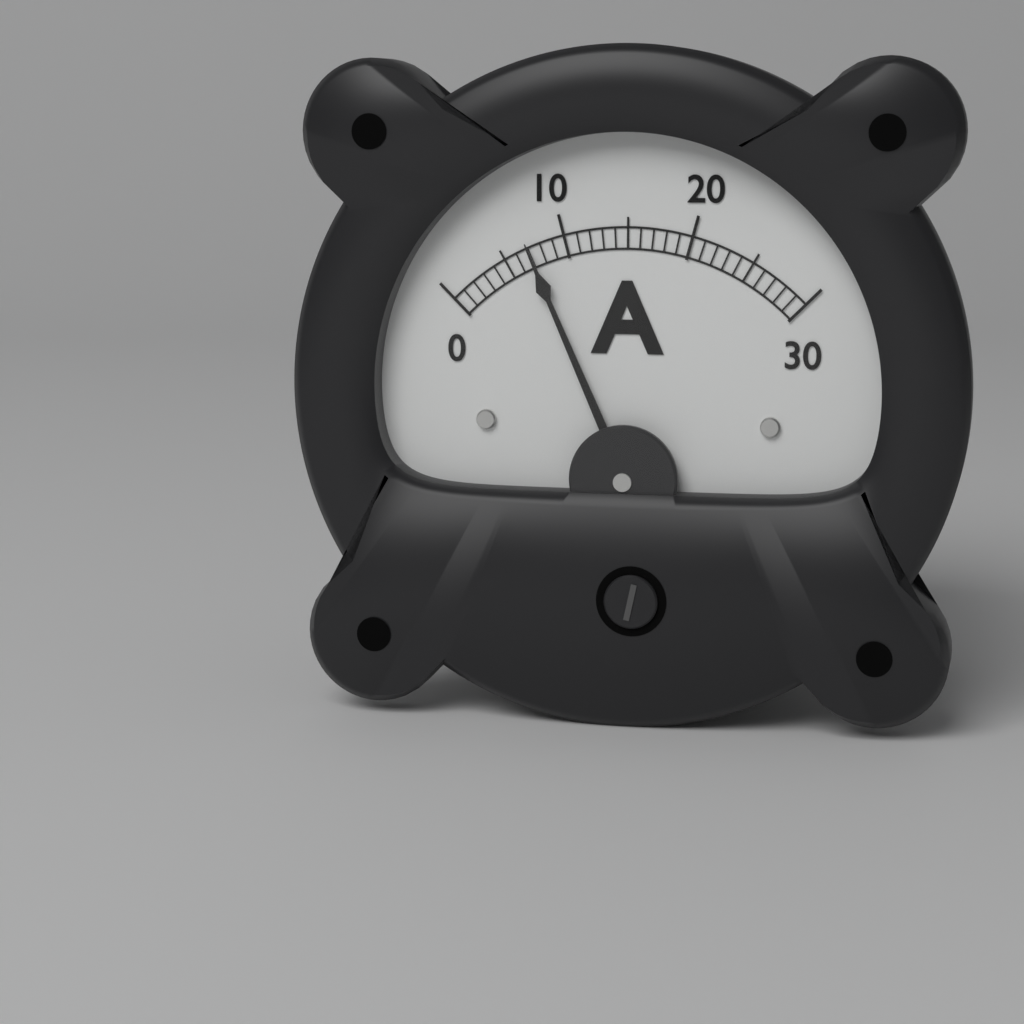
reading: 7 A
